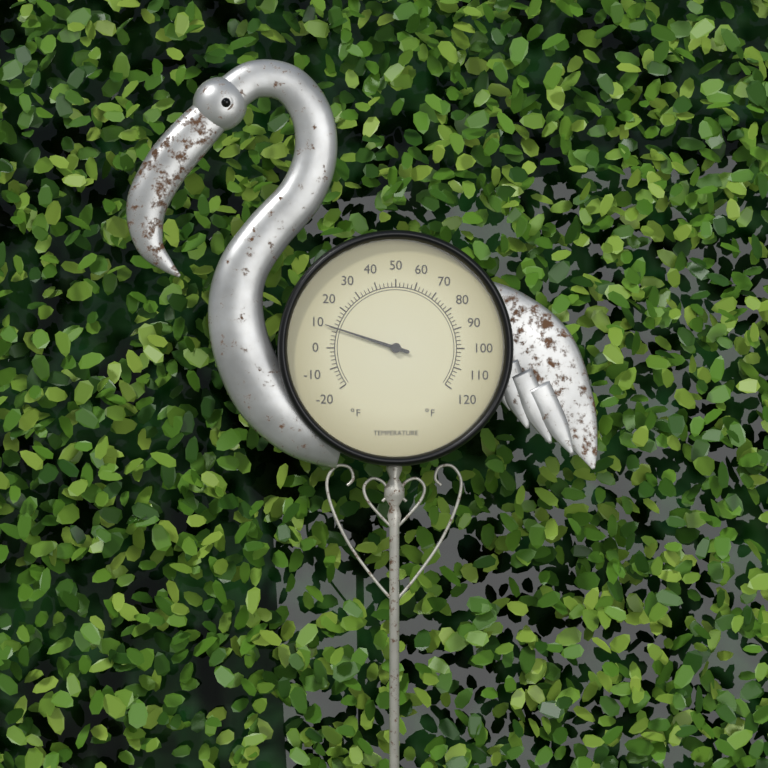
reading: 10 °F
